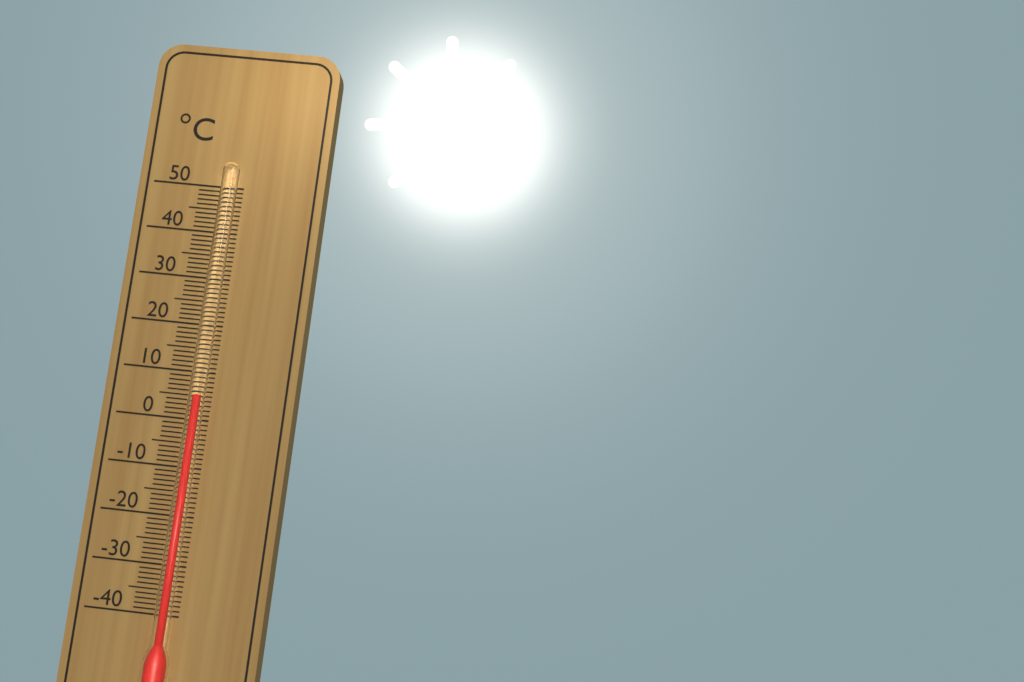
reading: 5 °C
